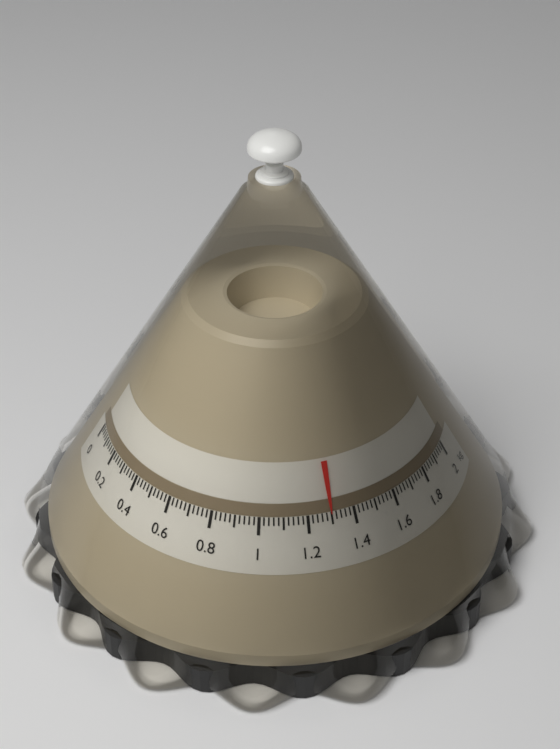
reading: 1.30 kg
